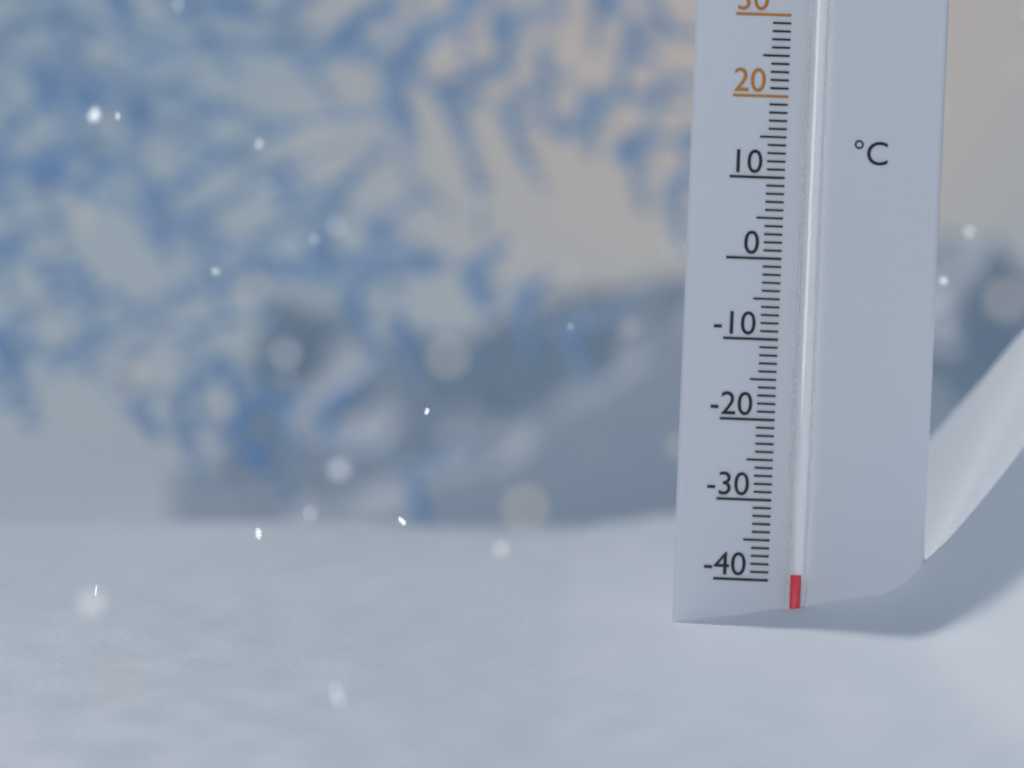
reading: -39 °C
